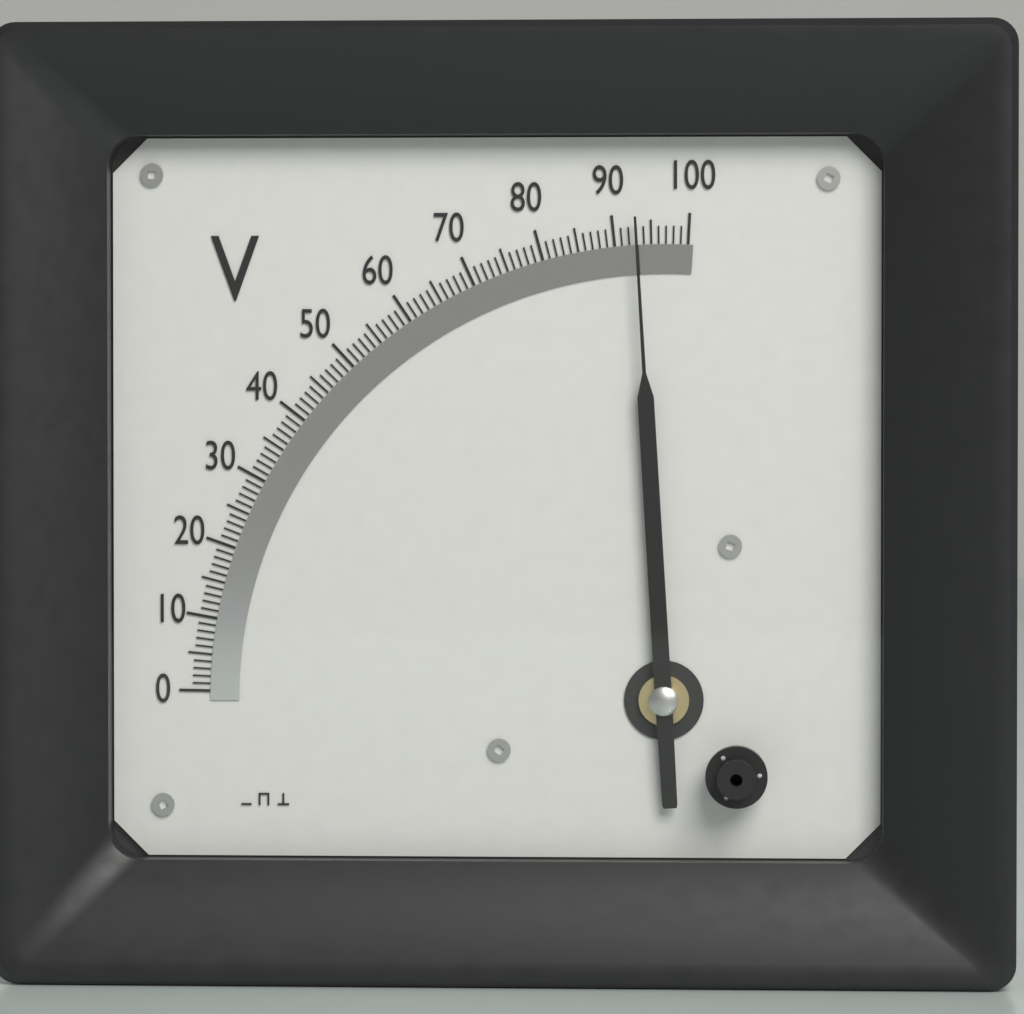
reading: 93 V
